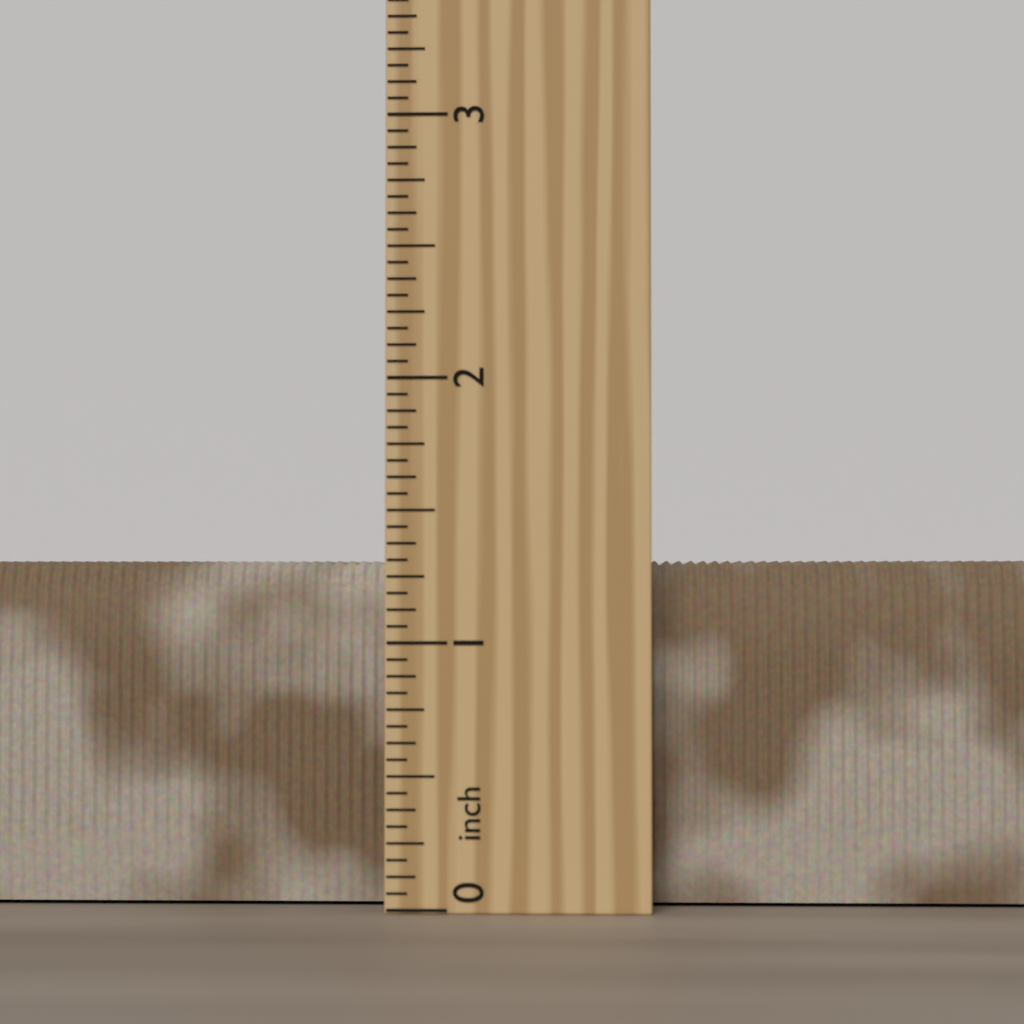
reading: 1.3125 inch
